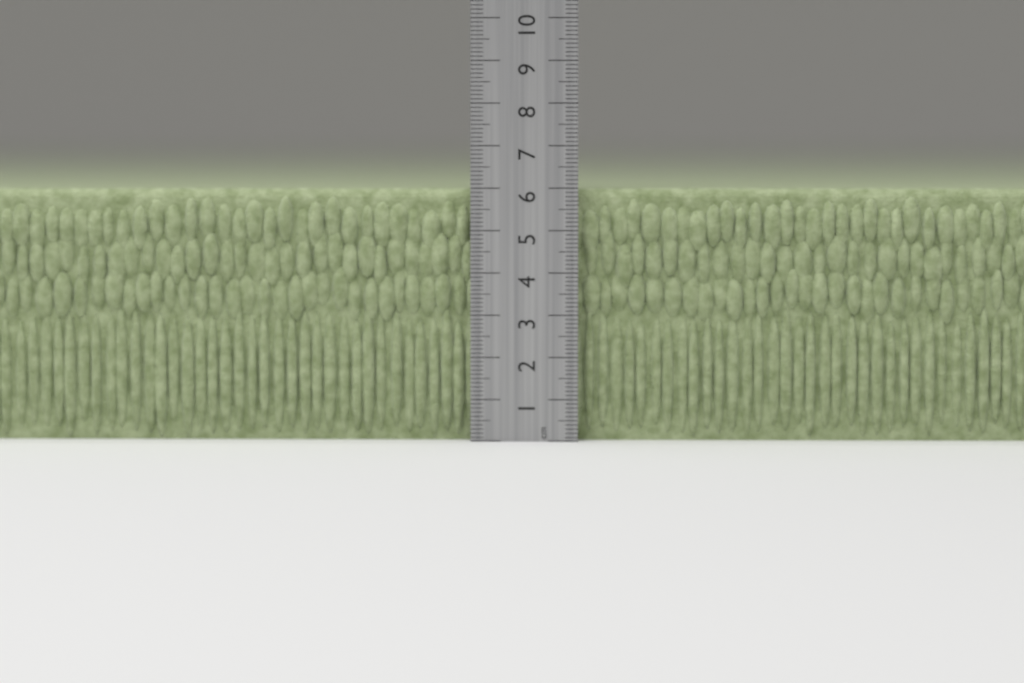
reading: 6.0 cm
